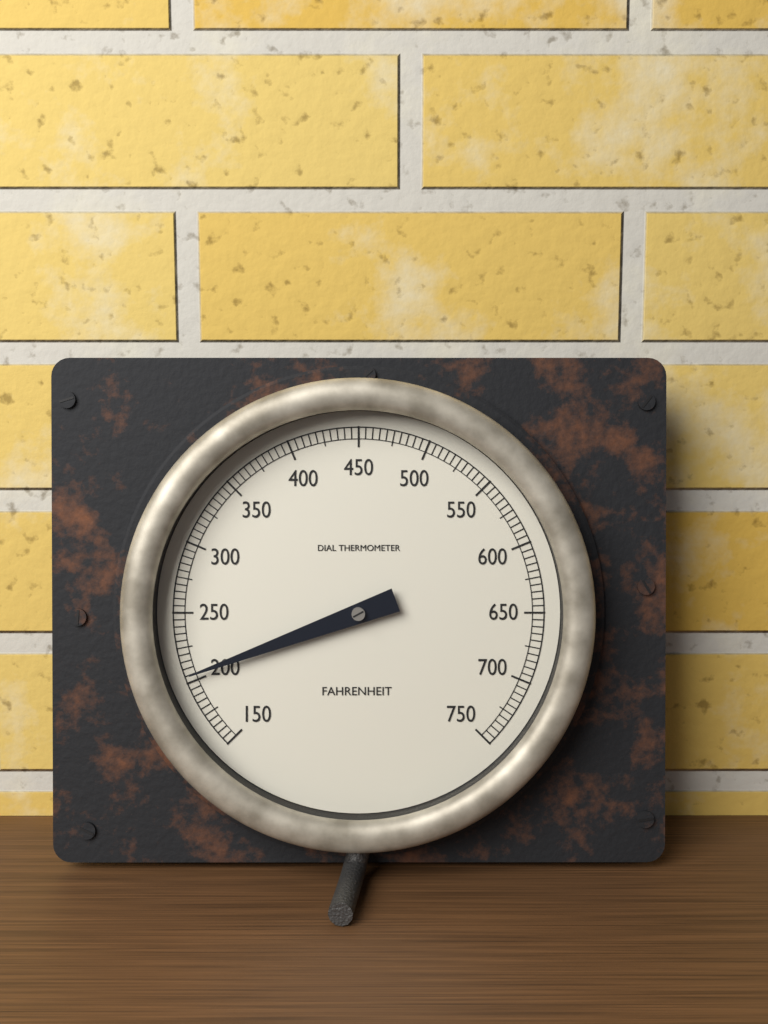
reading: 205 °F
